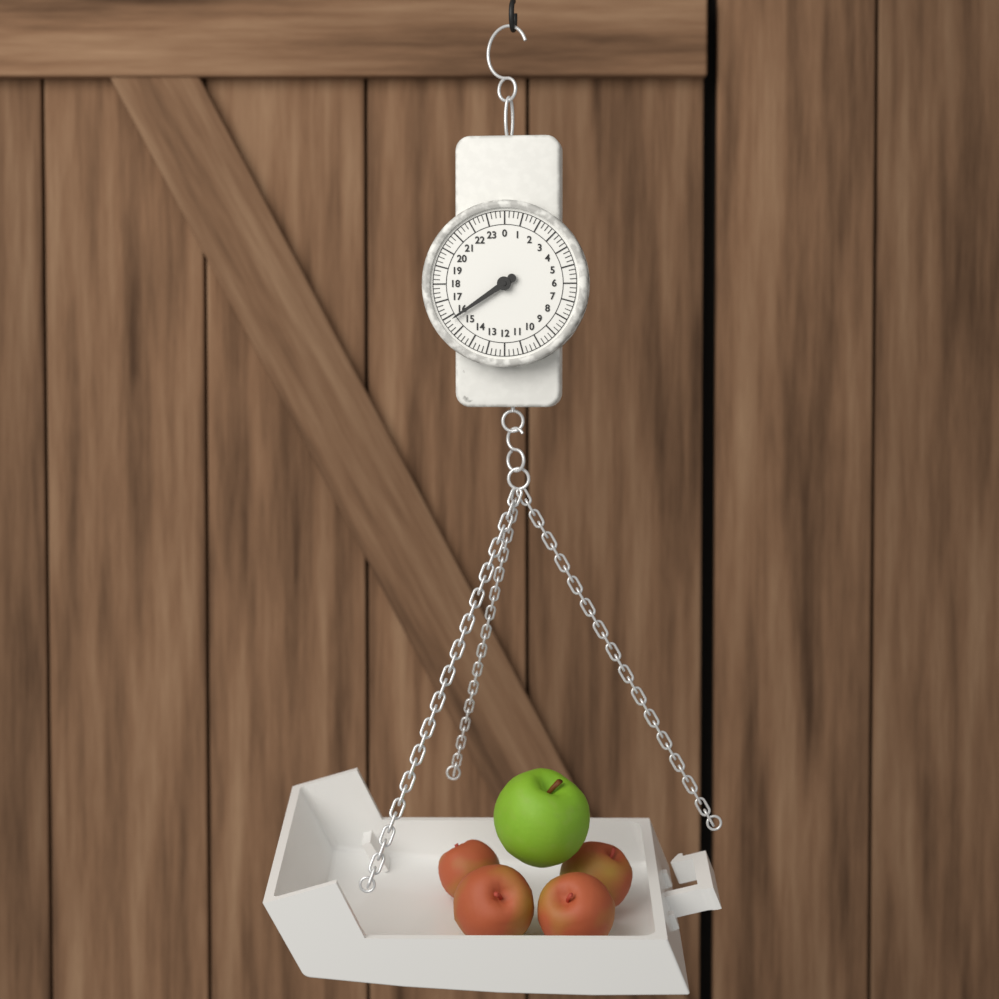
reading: 15.75 (no unit)
